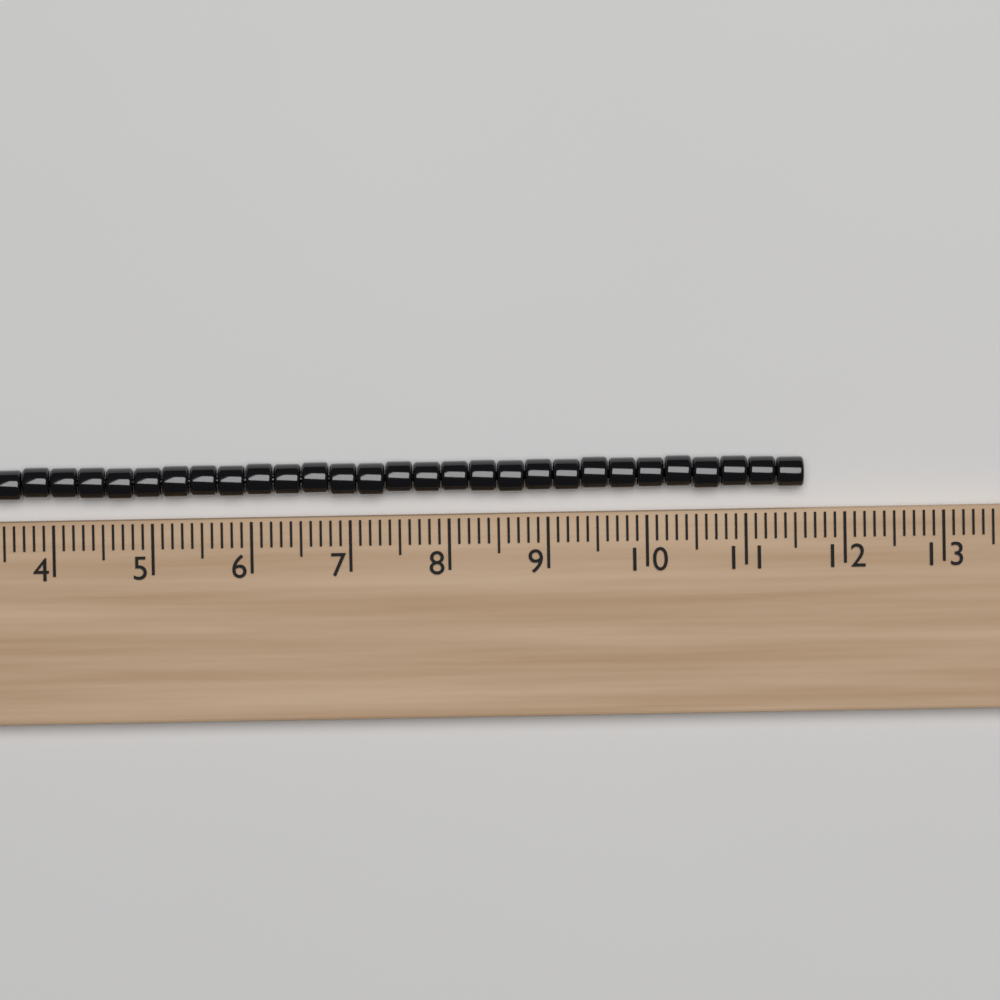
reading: 11.6 (no unit)
